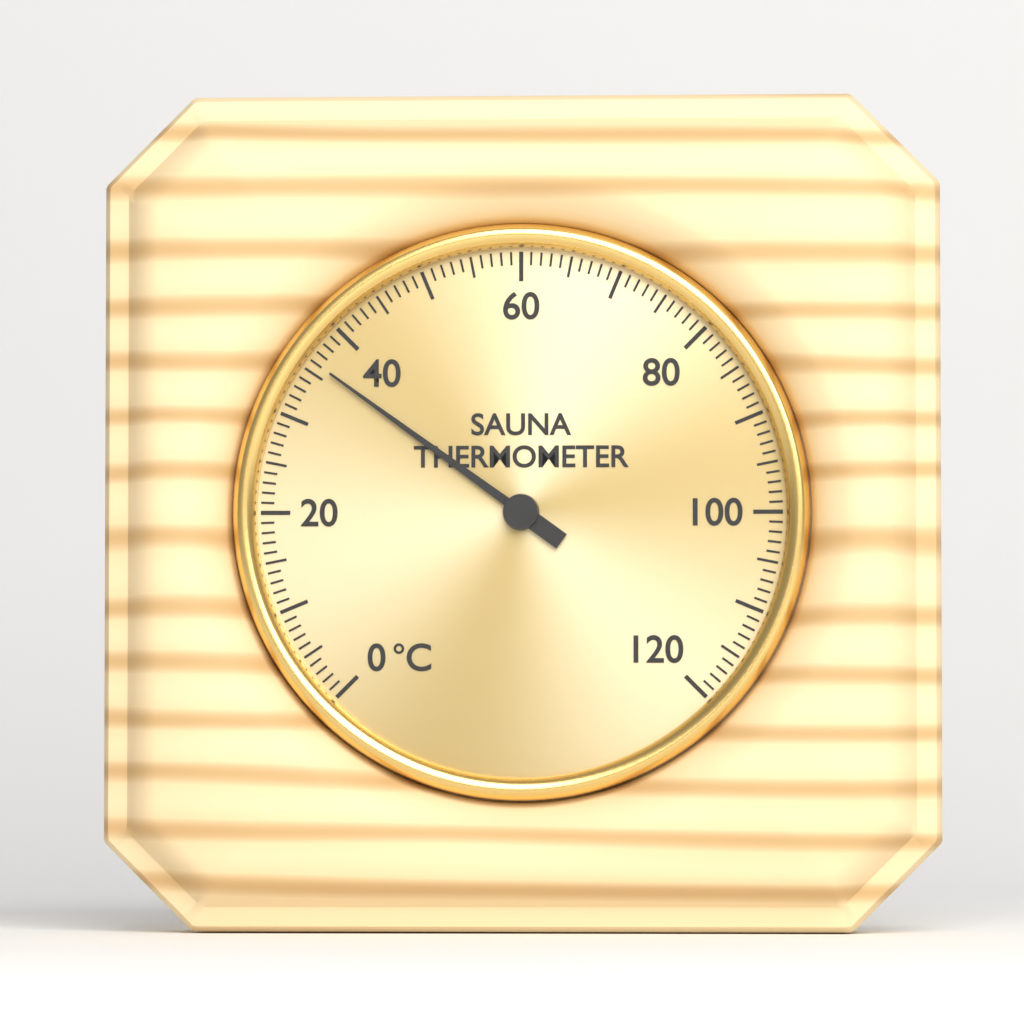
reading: 36 °C
